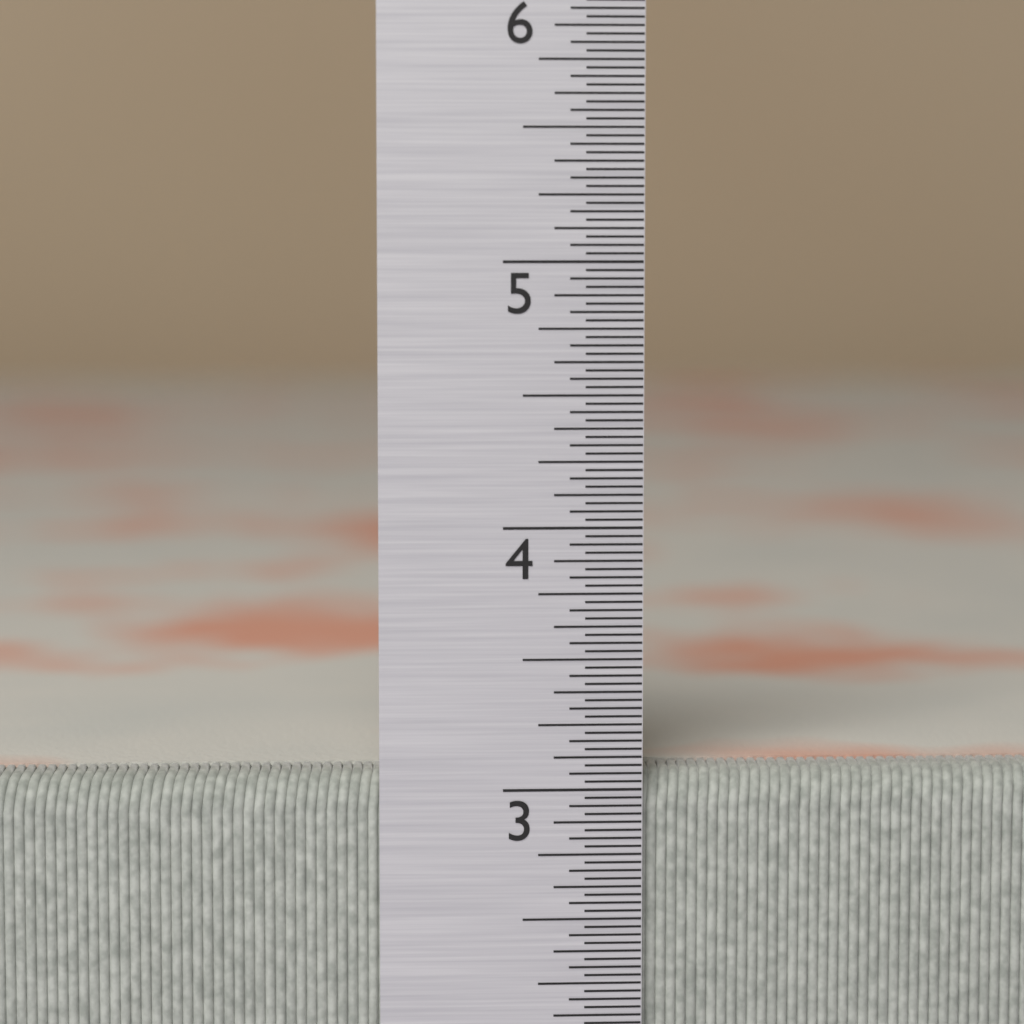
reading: 3.06250 in
